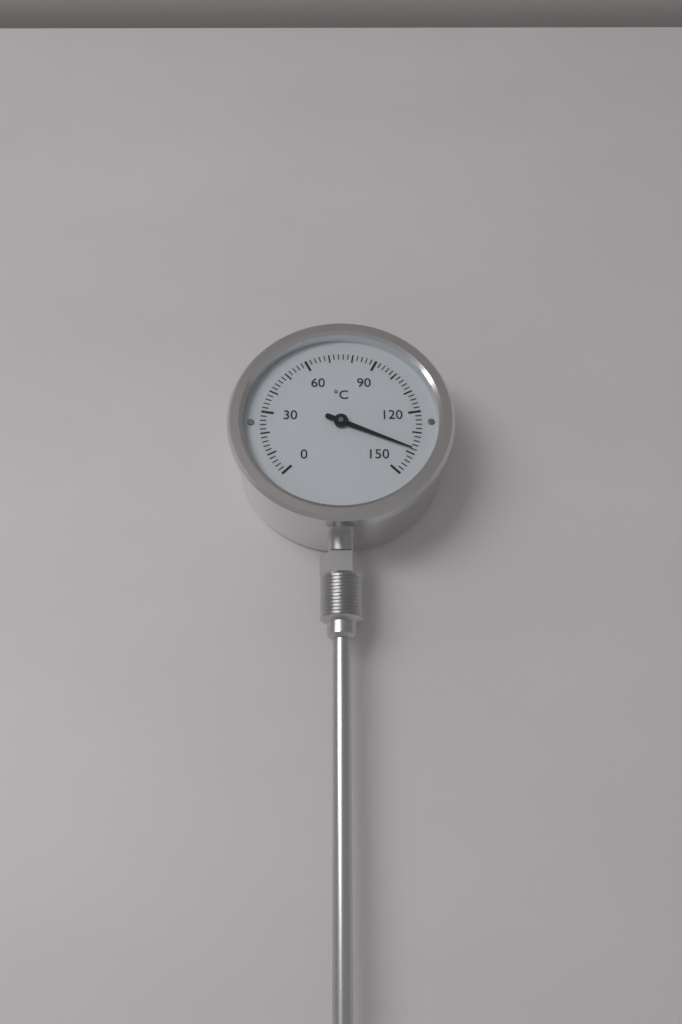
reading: 138 °C
